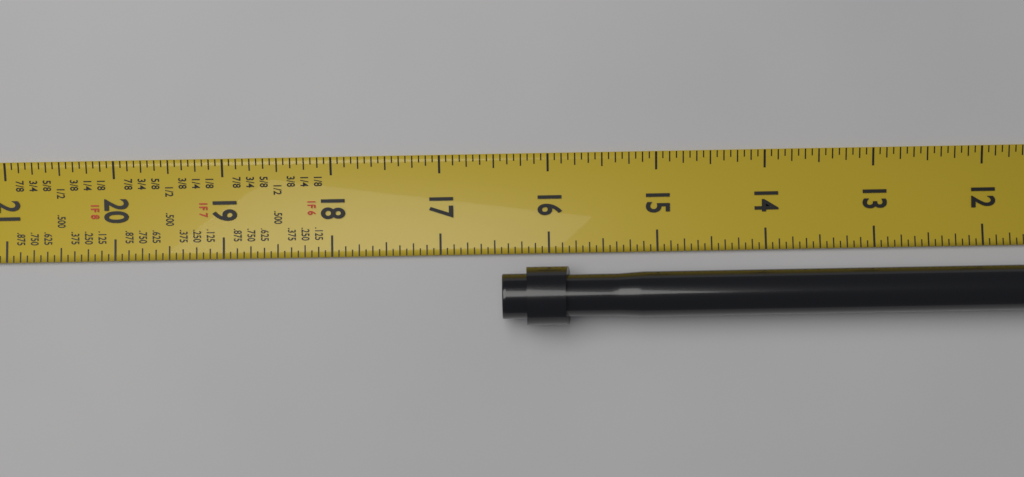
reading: 16.4375 in
